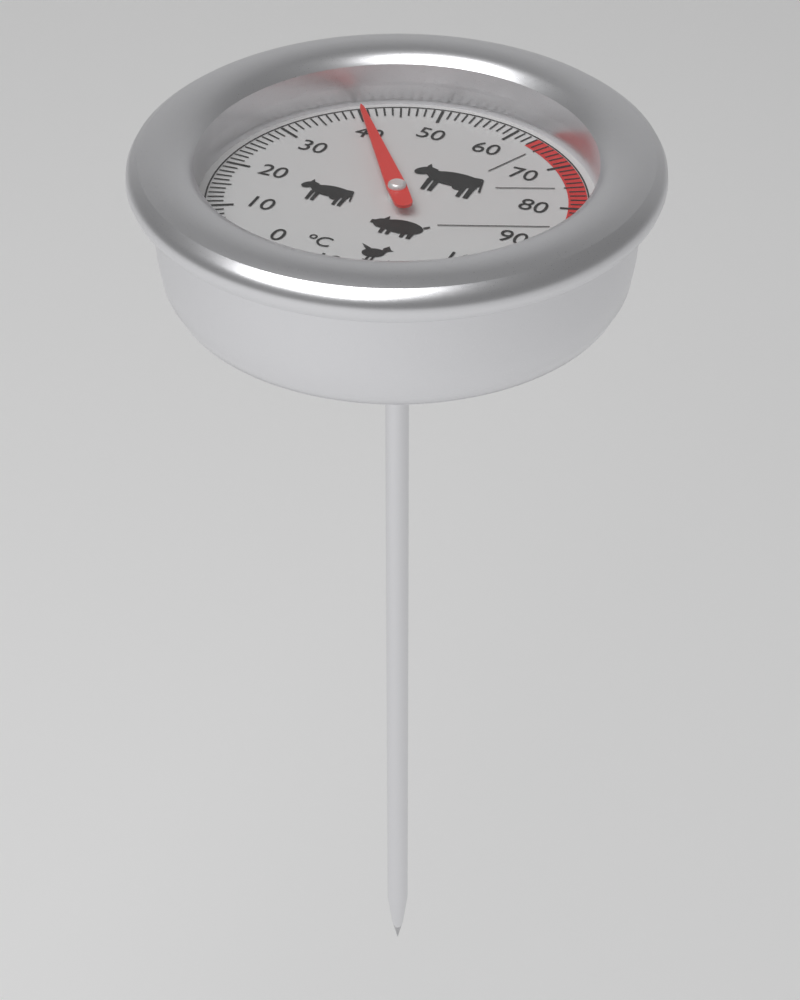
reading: 40 °C
